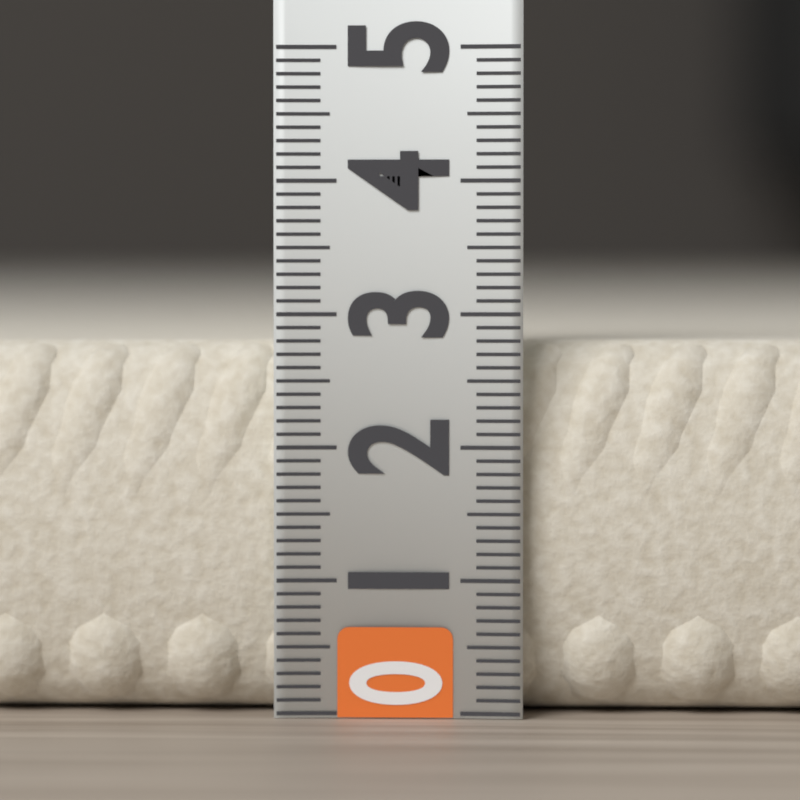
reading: 2.8 (no unit)
